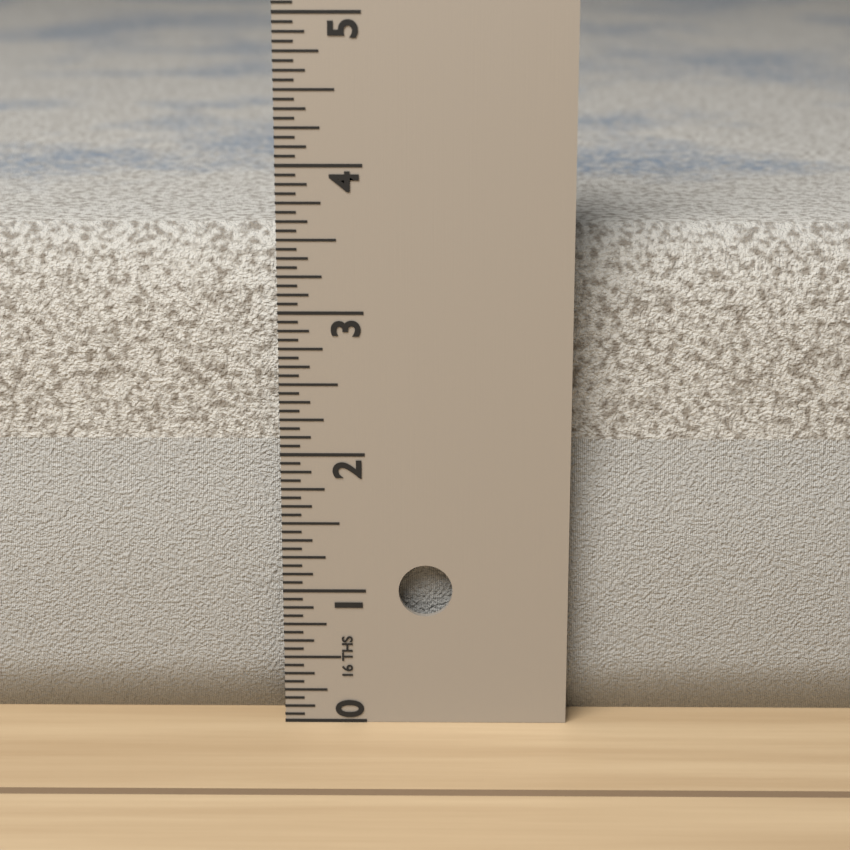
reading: 3.5000 in
